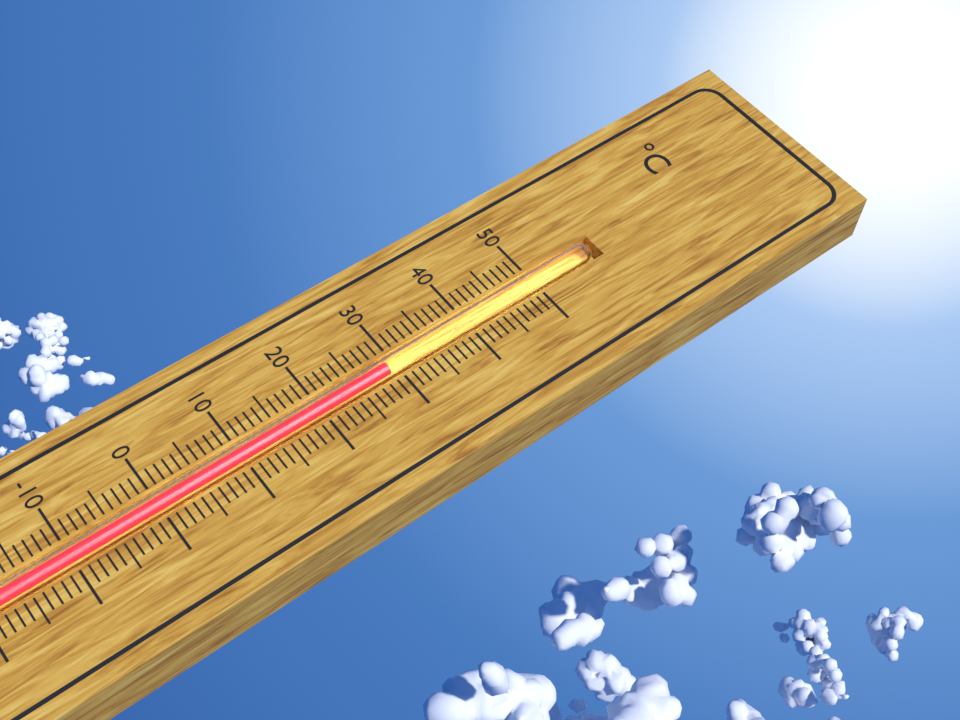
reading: 29 °C
